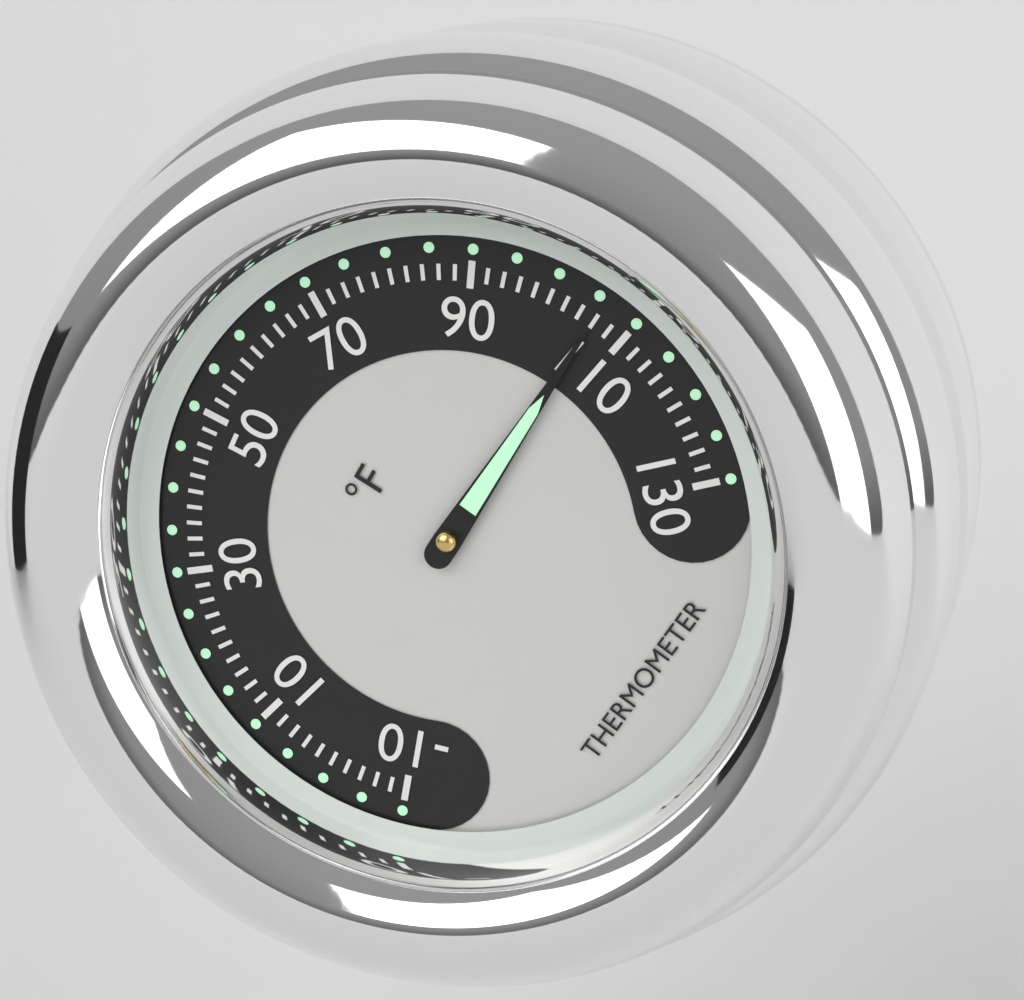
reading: 106 °F
